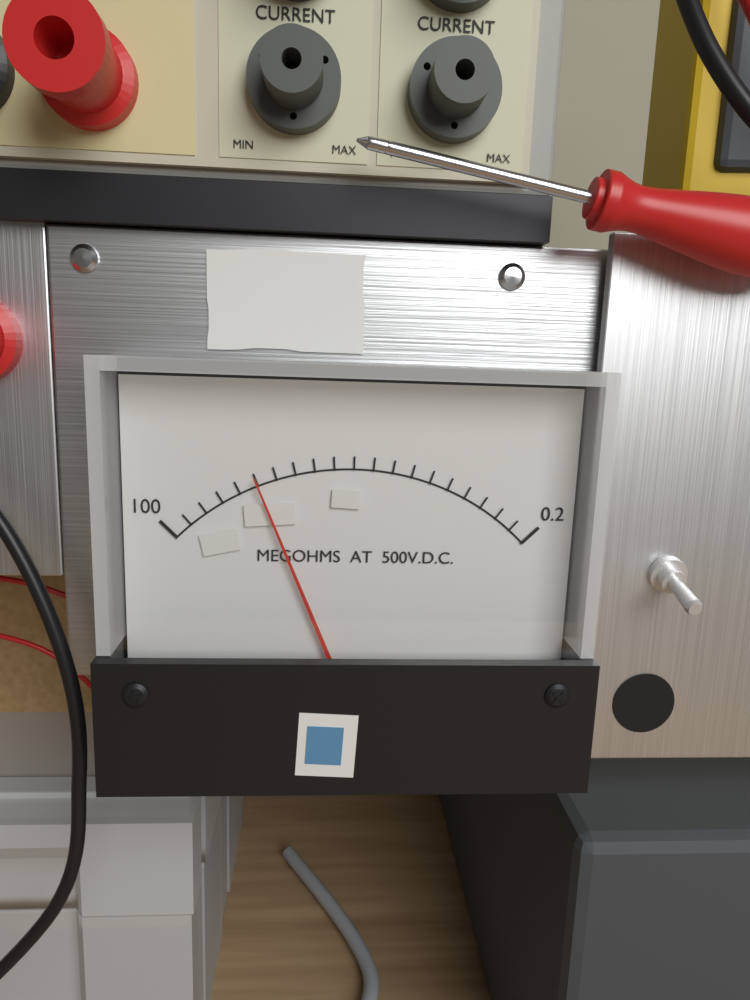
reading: 75.05 MΩ
